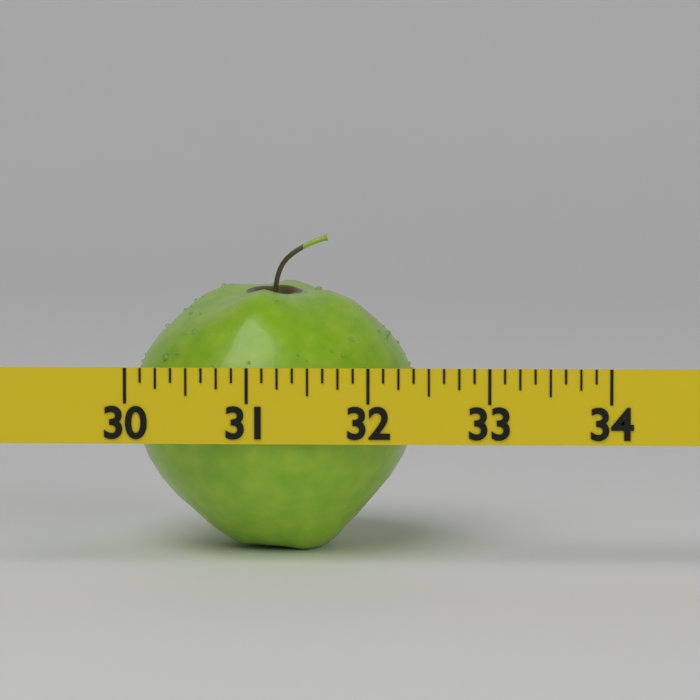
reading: 32.375 (no unit)
